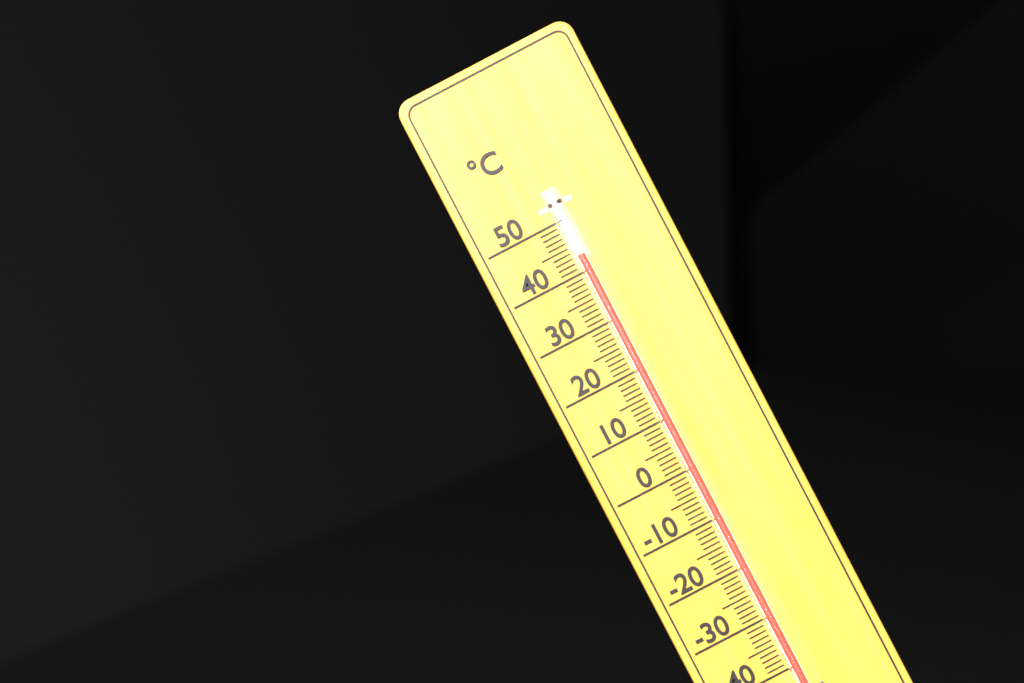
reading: 43 °C
